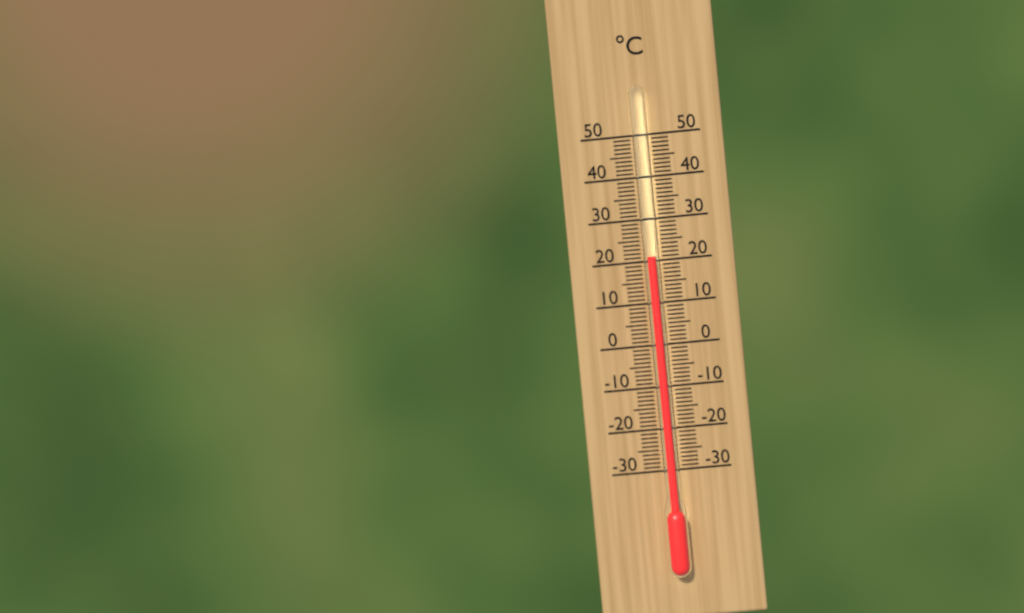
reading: 21 °C
